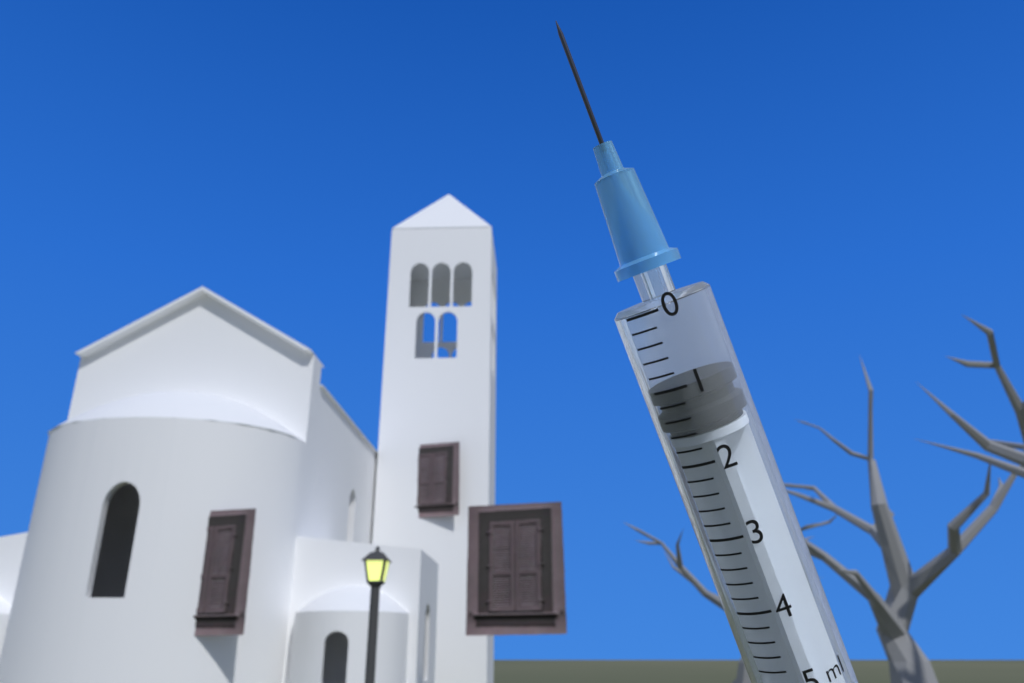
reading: 1.0 ml
